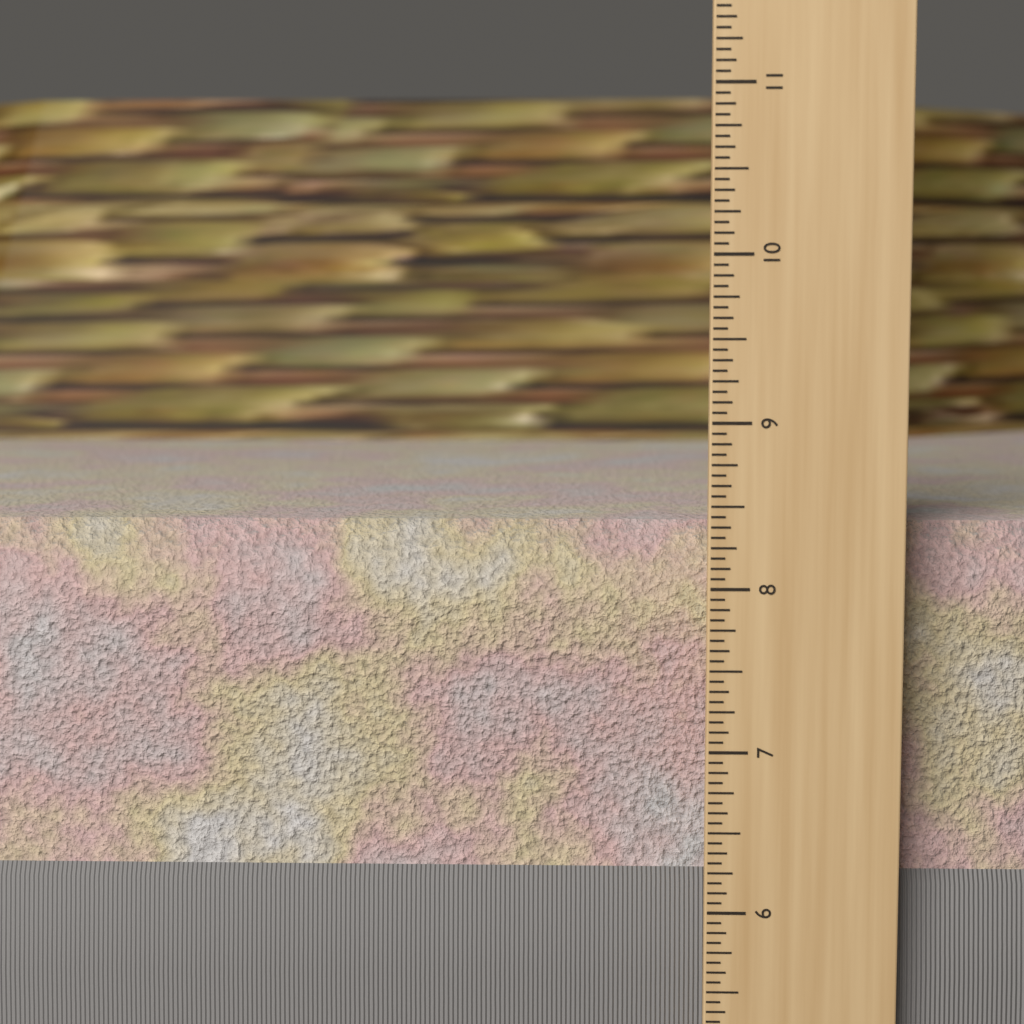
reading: 8.3750 in
